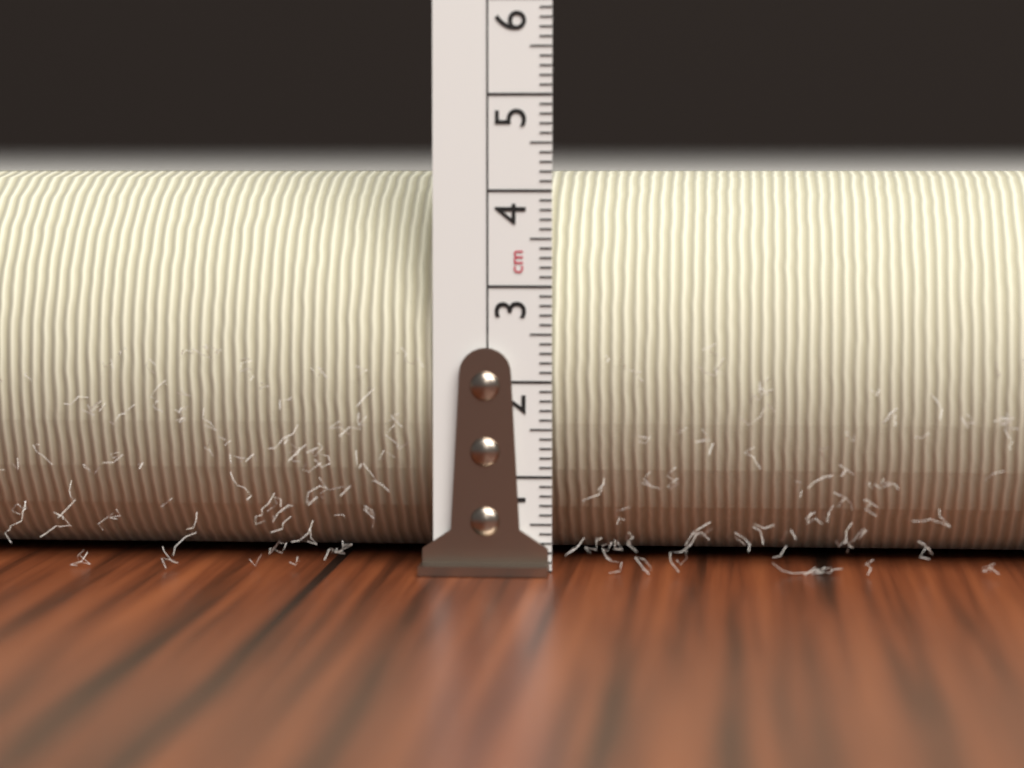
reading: 4.2 cm
